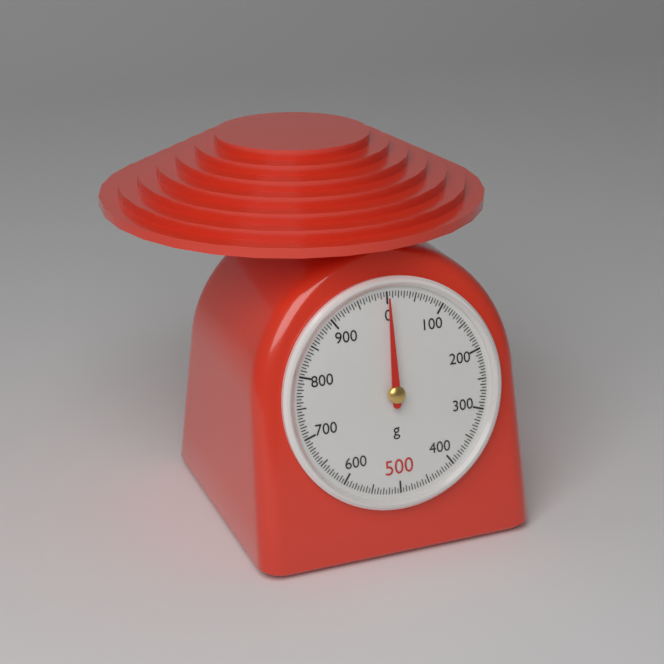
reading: 0 g
